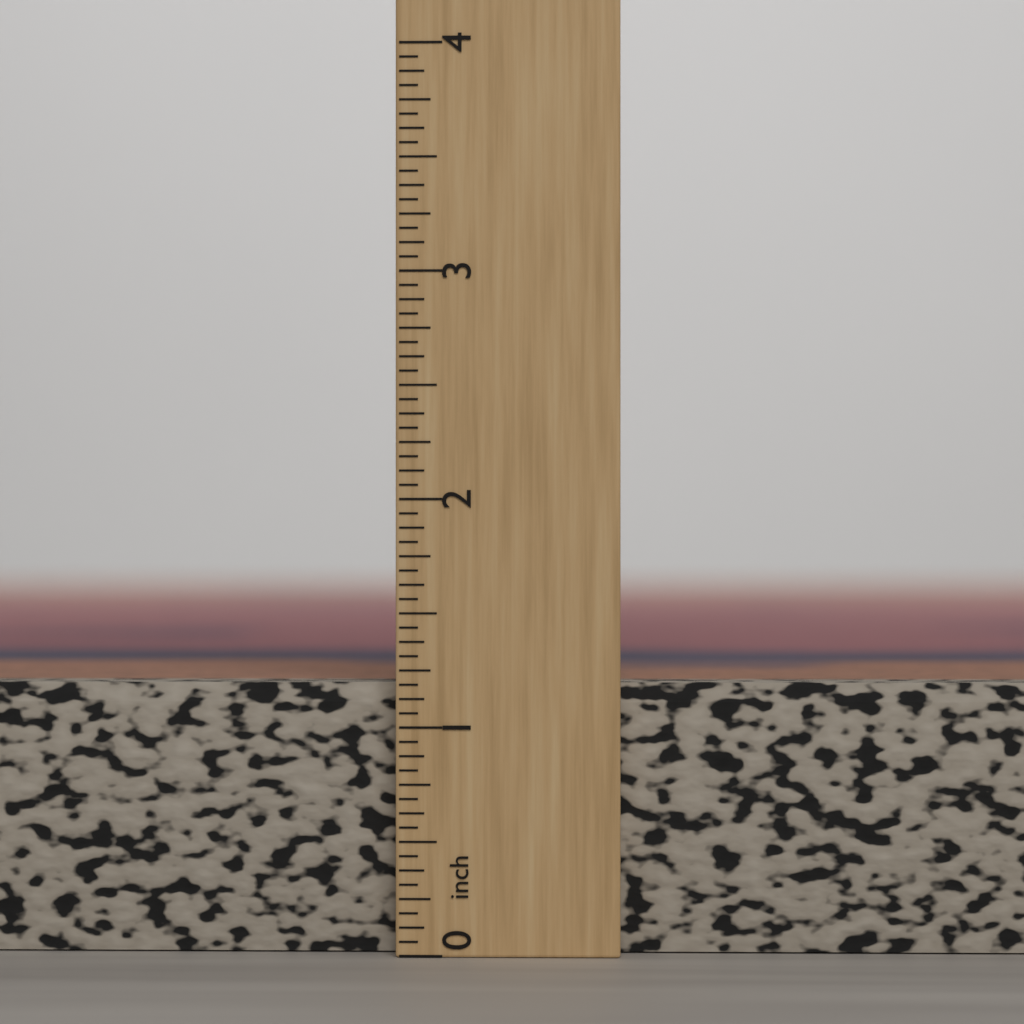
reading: 1.1875 inch
